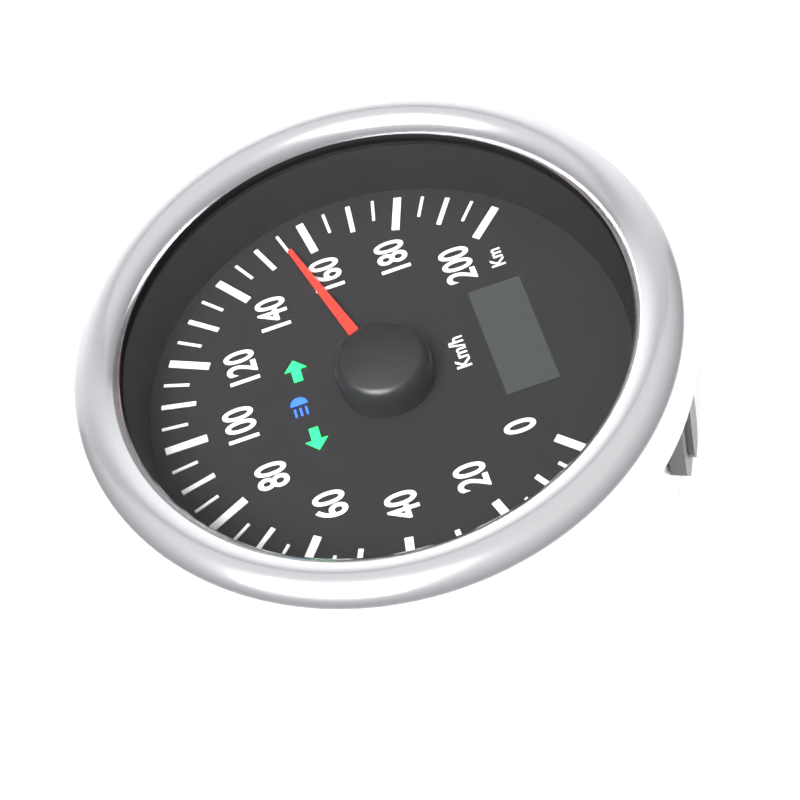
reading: 155 km/h
